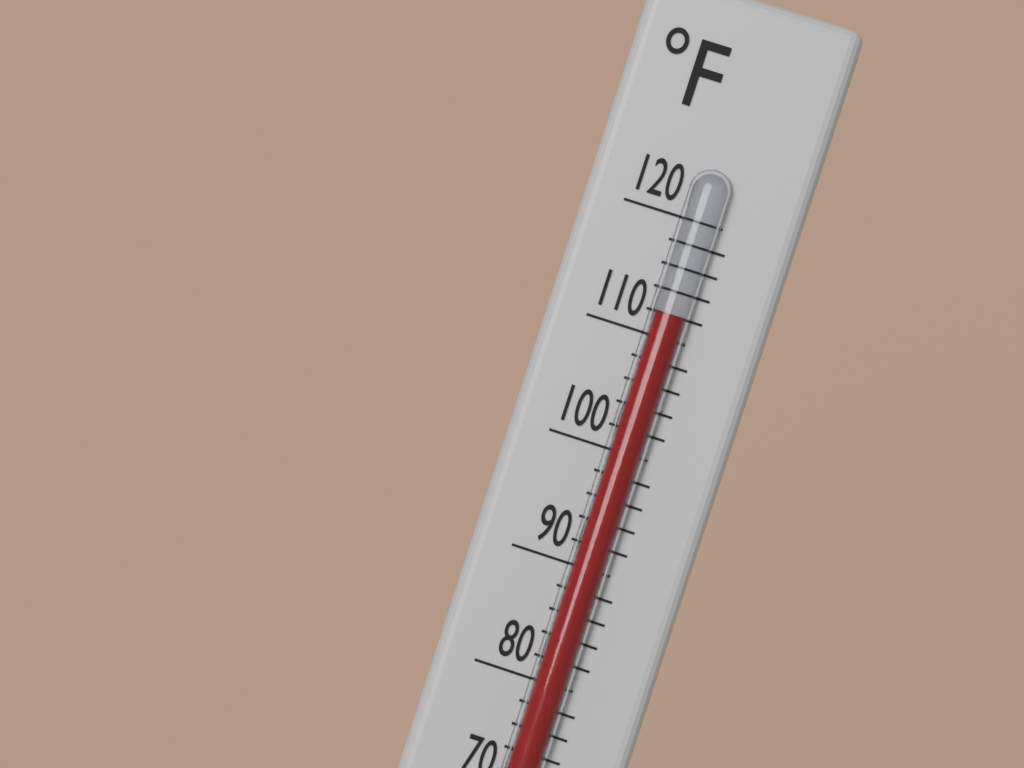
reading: 112 °F
